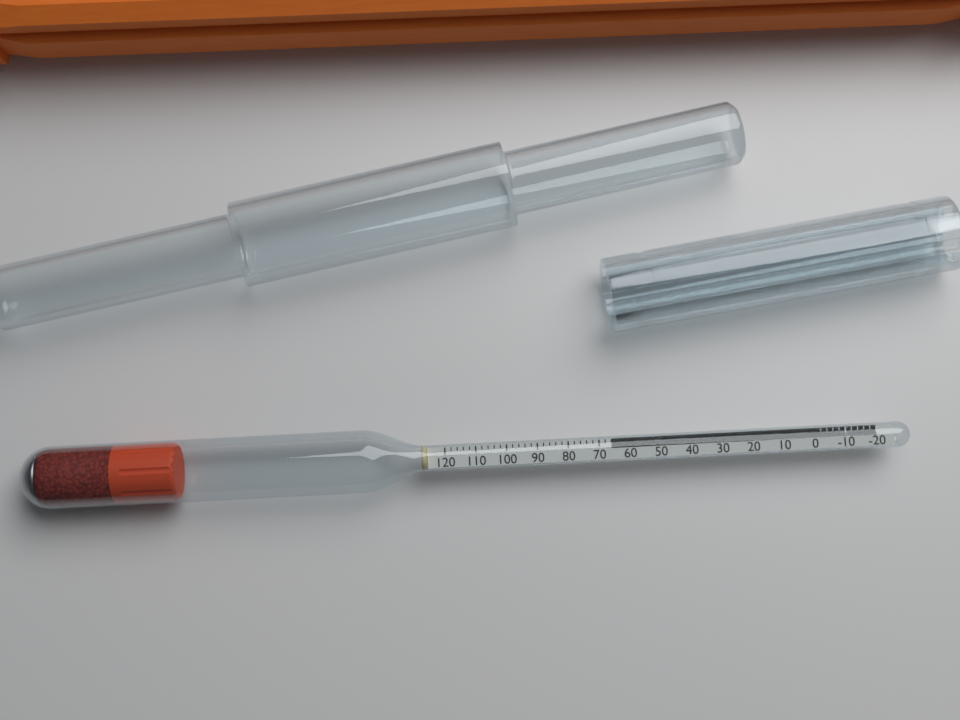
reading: 66 (no unit)
